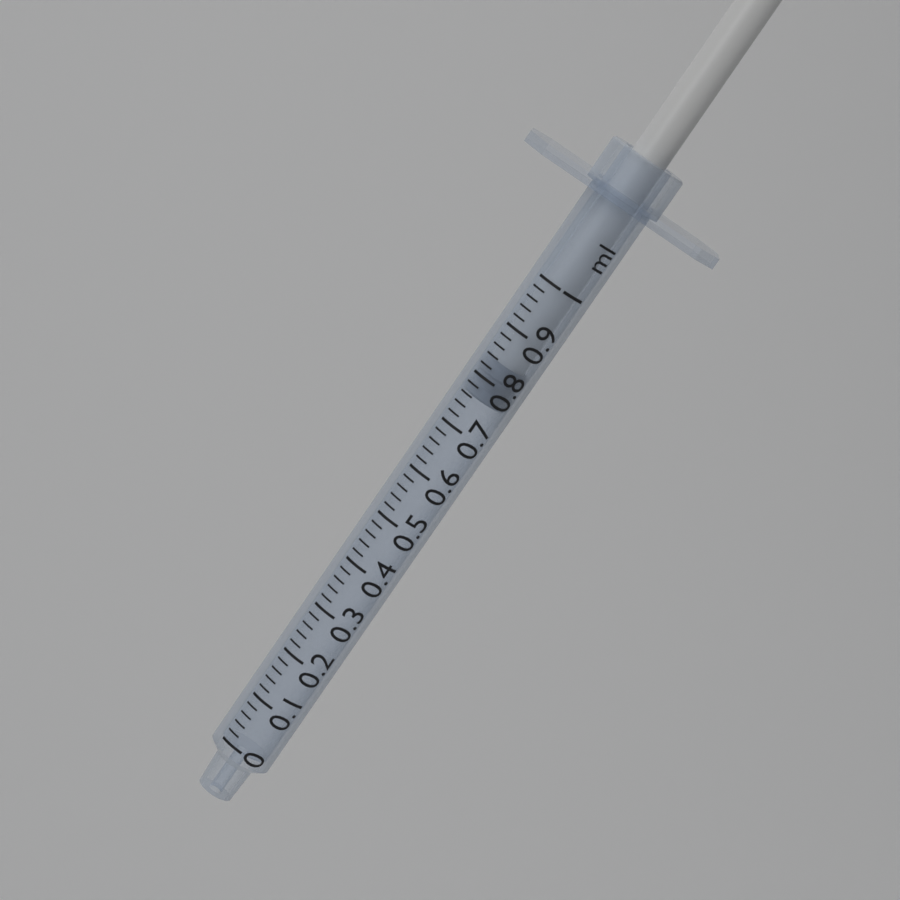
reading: 0.76 ml
